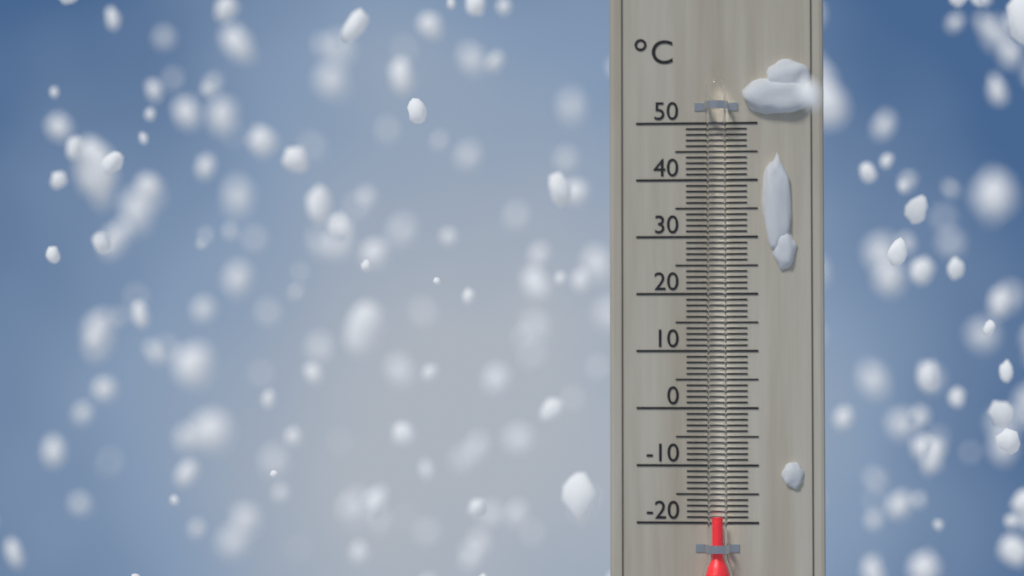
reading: -19 °C
